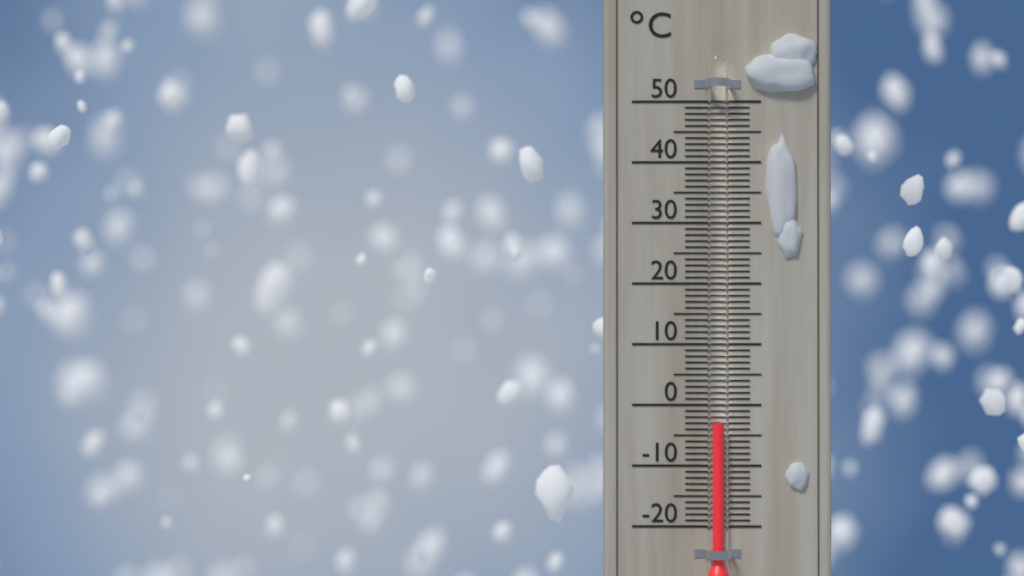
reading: -3 °C
